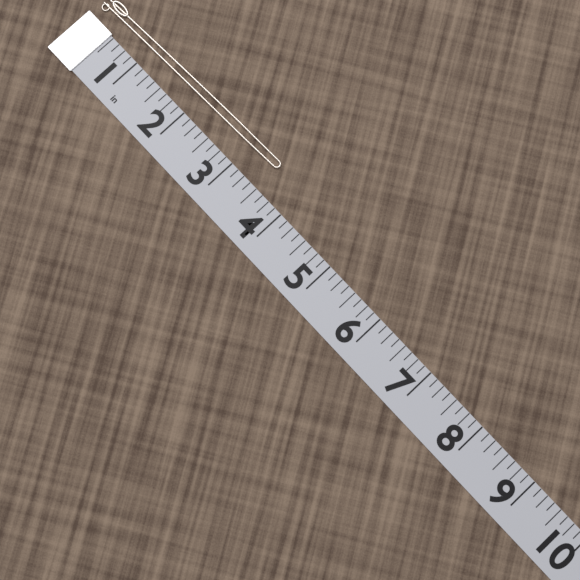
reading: 3.500 in
